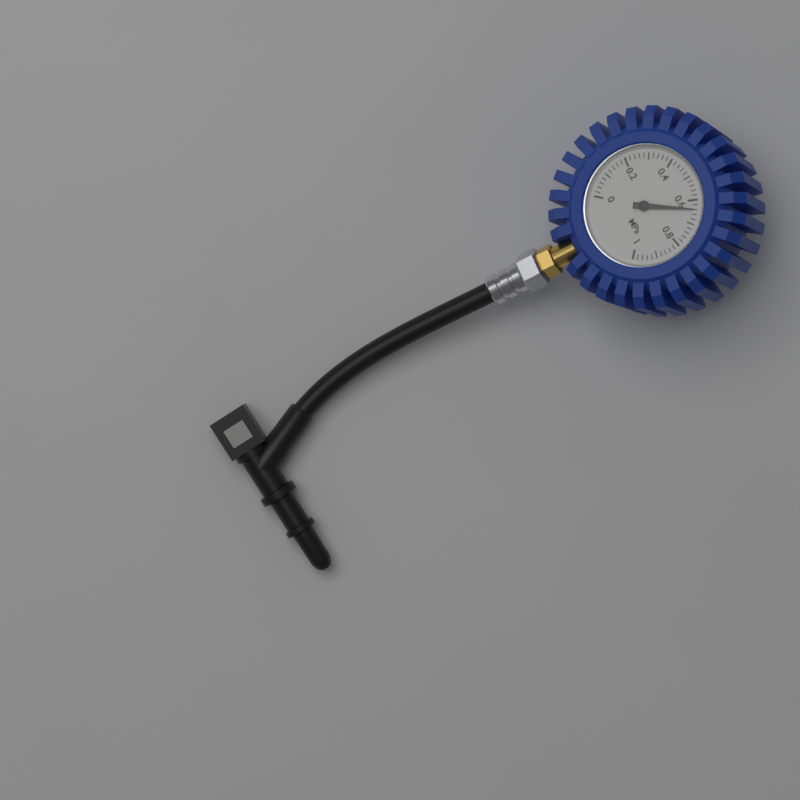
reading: 0.64 MPa
